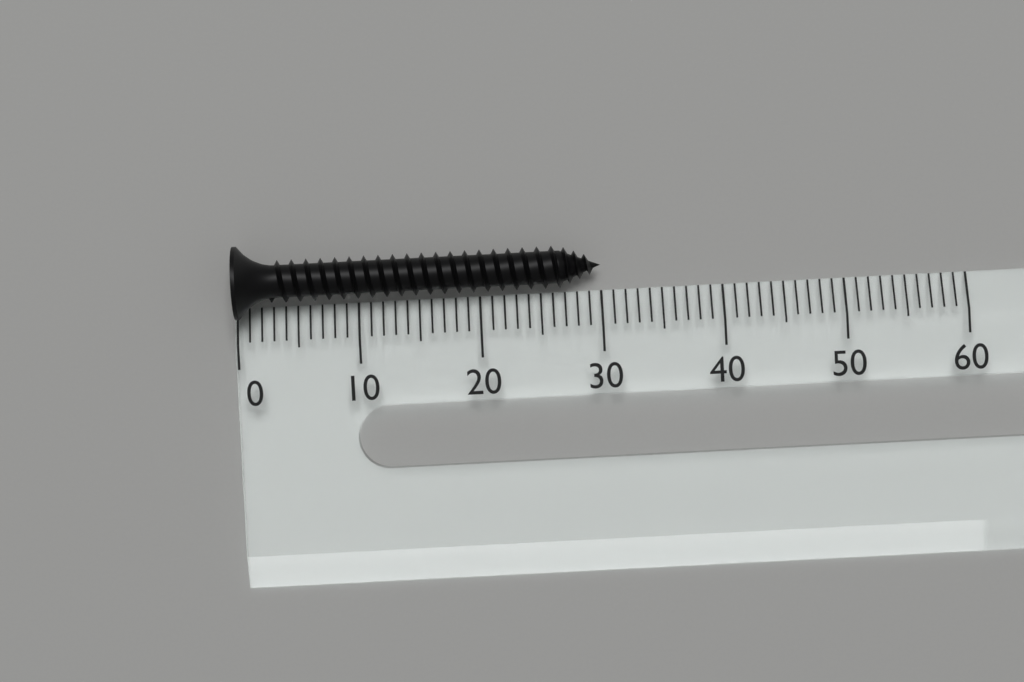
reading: 30 (no unit)
